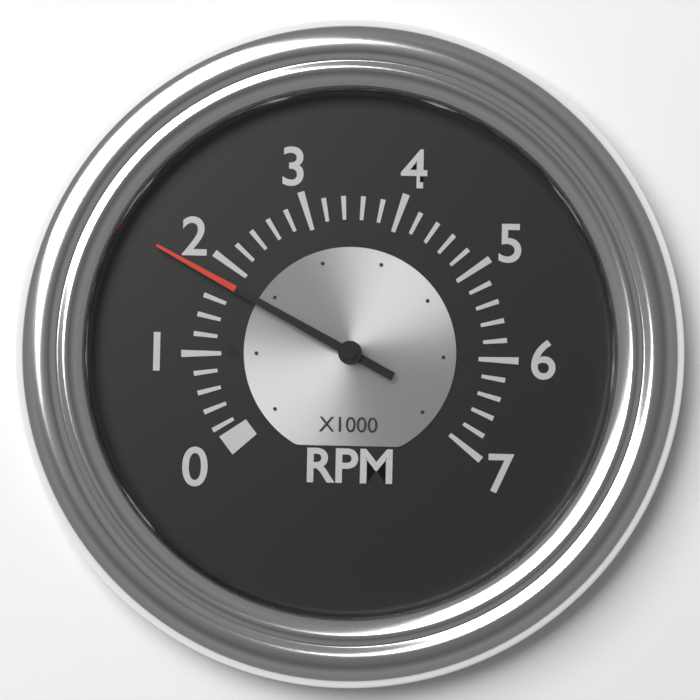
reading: 1.8 x1000 RPM
